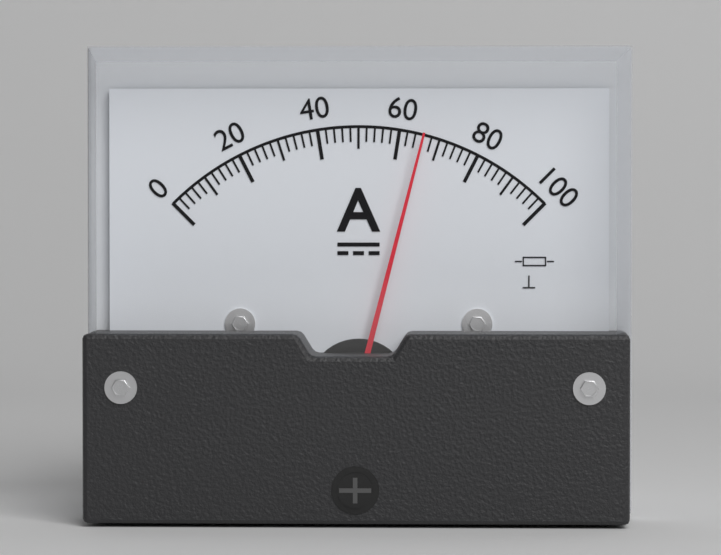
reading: 66 A
